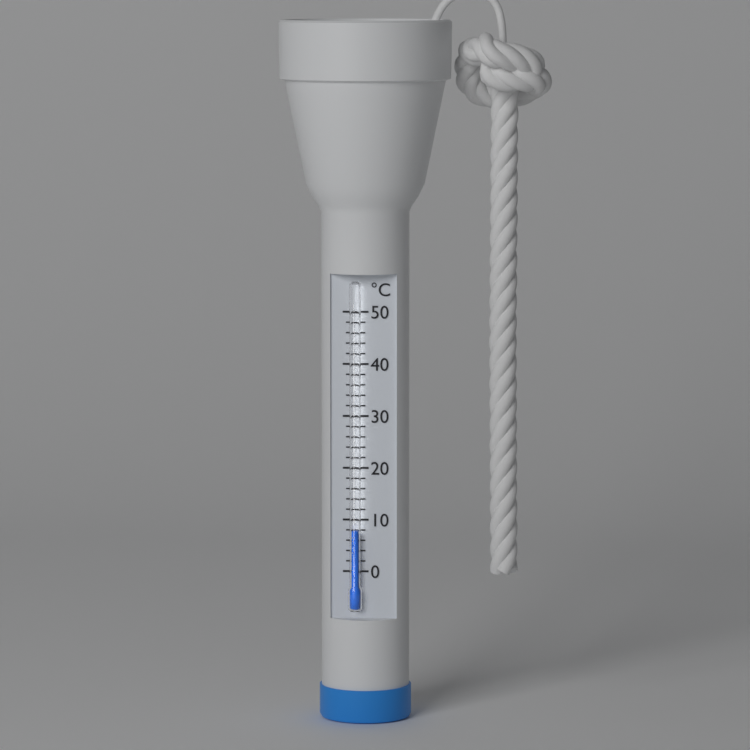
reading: 8 °C
